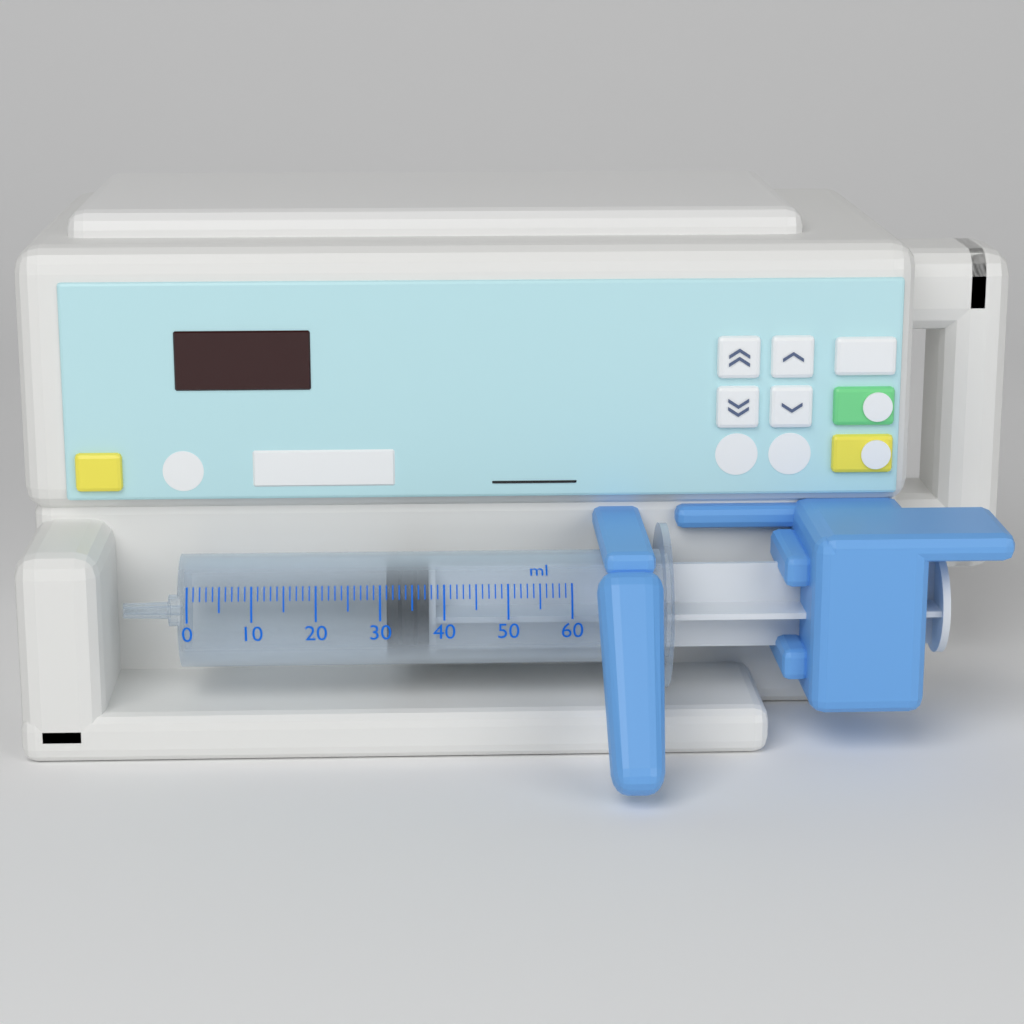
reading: 31 ml
